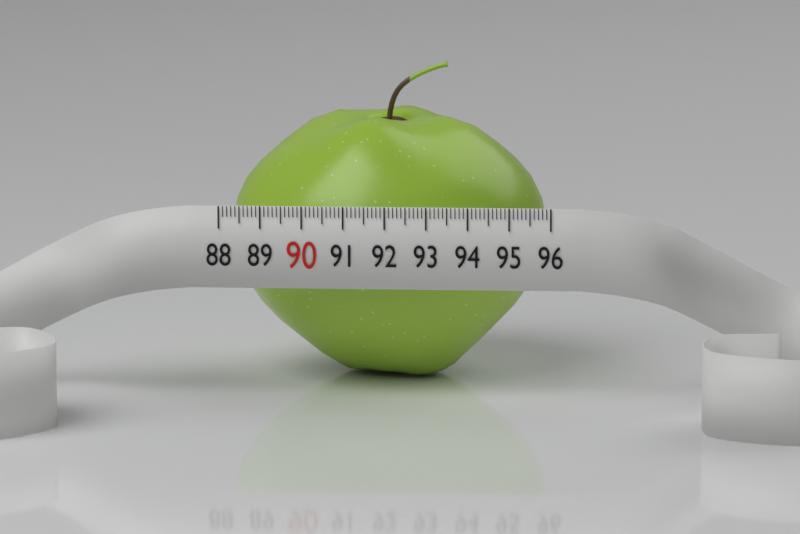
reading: 95.8 (no unit)
